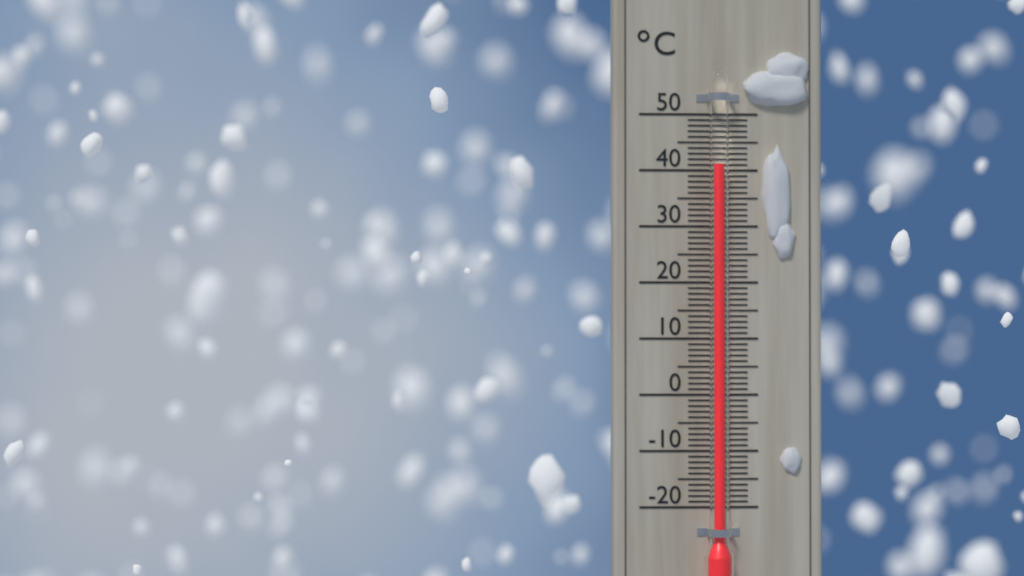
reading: 41 °C
